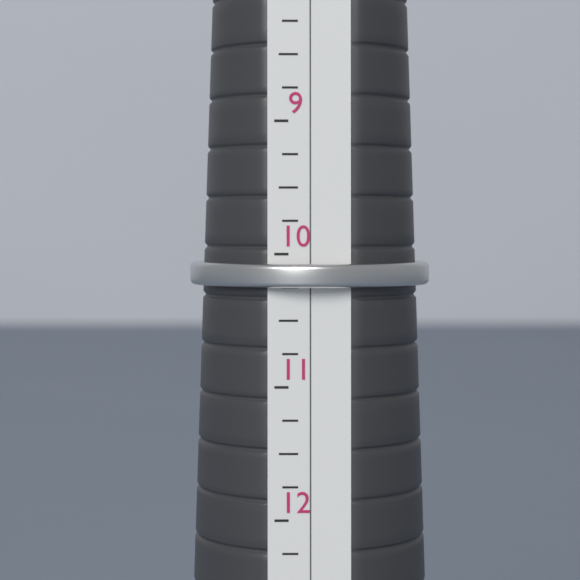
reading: 10.25 (no unit)
